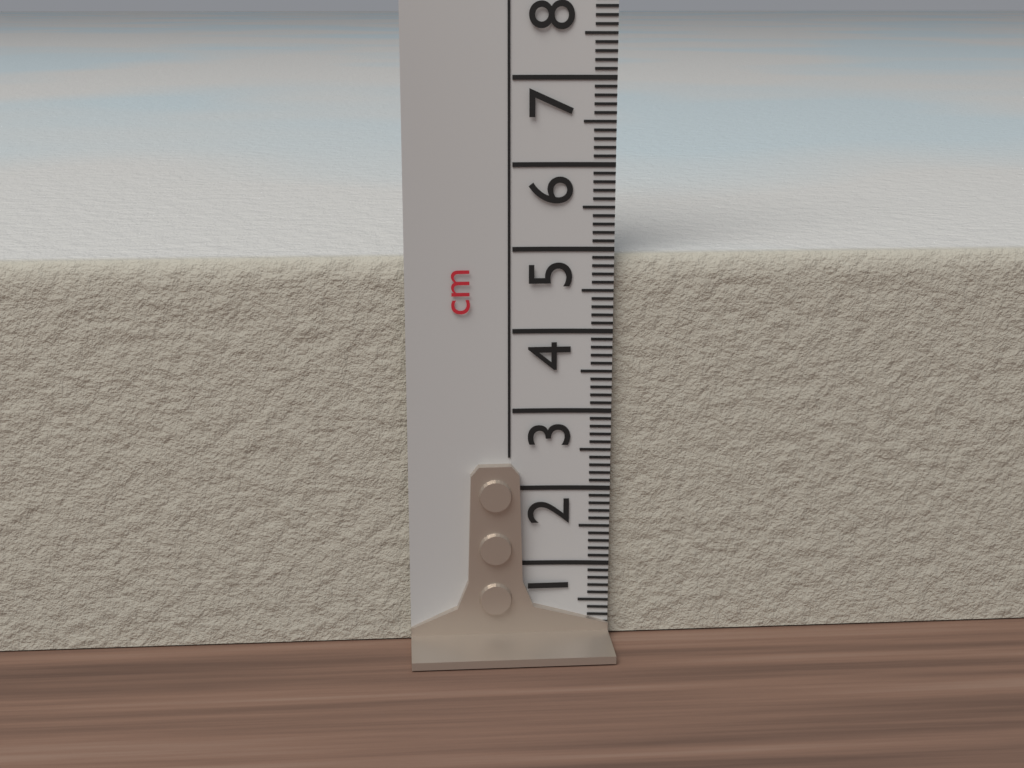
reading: 4.9 cm
